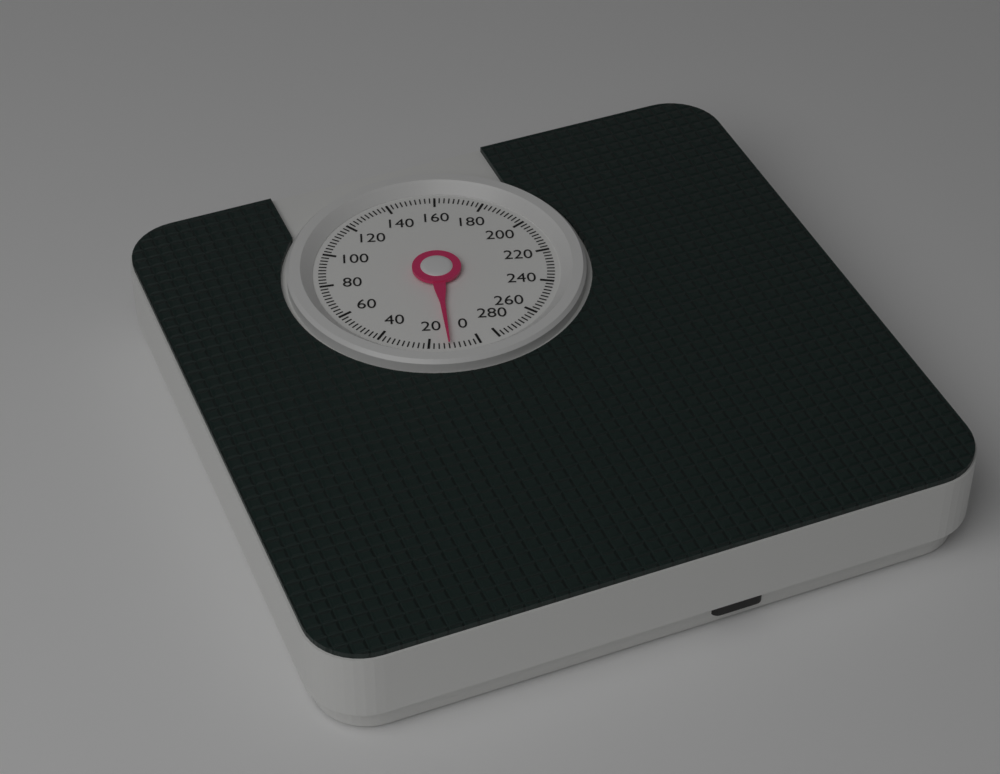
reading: 12 (no unit)
